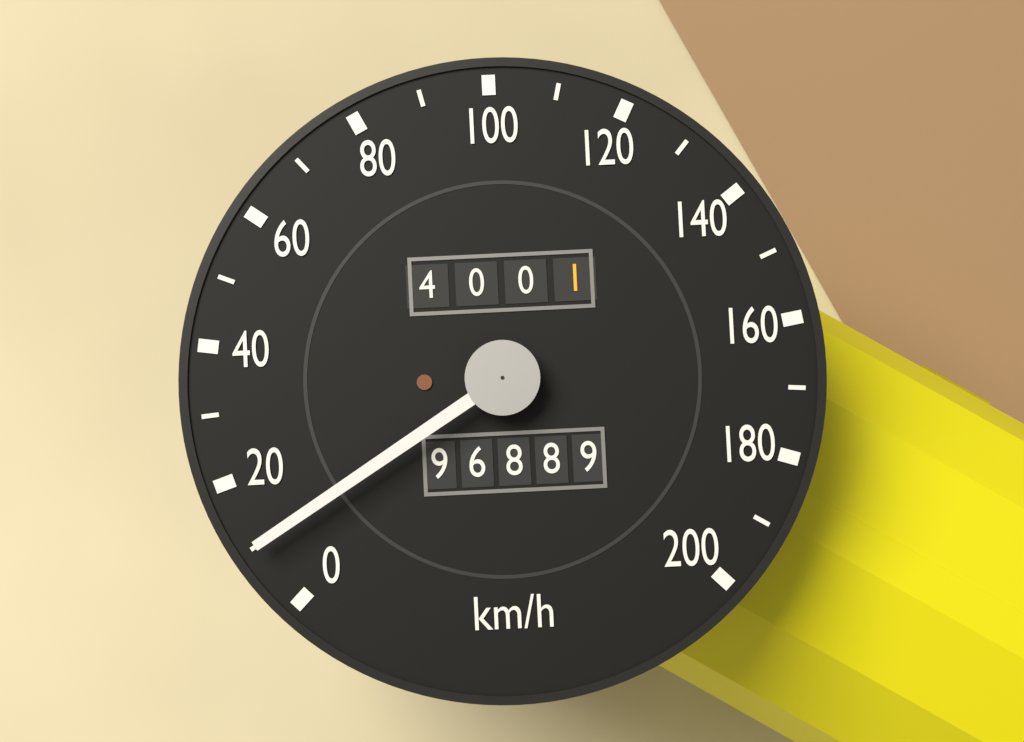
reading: 10 km/h
